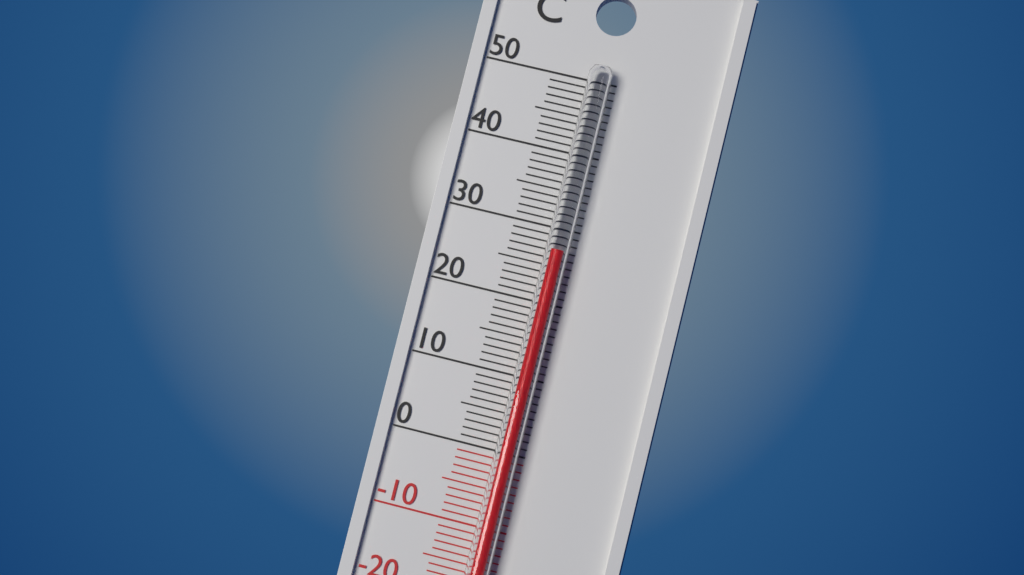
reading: 27 °C
